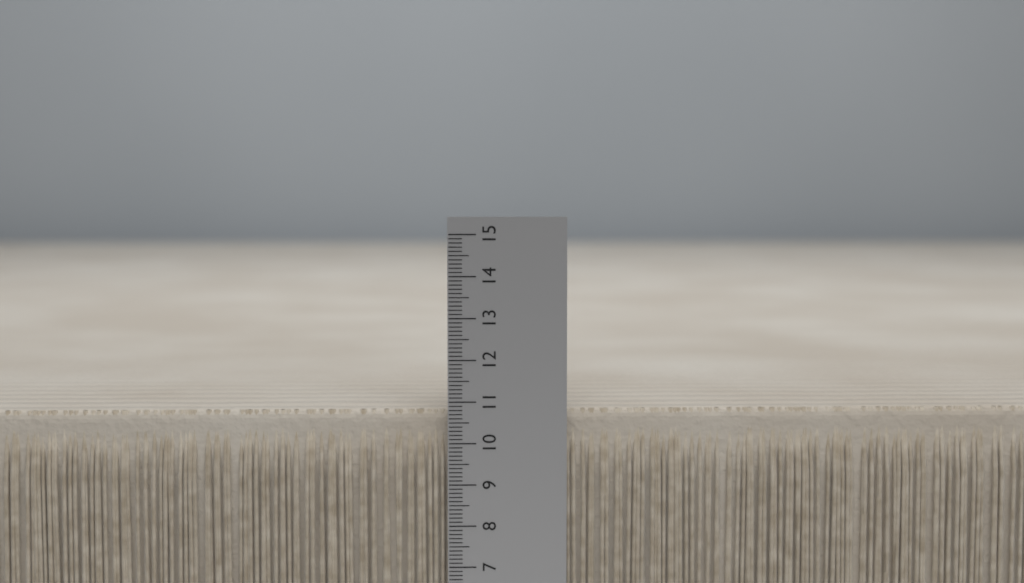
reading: 10.8 (no unit)
